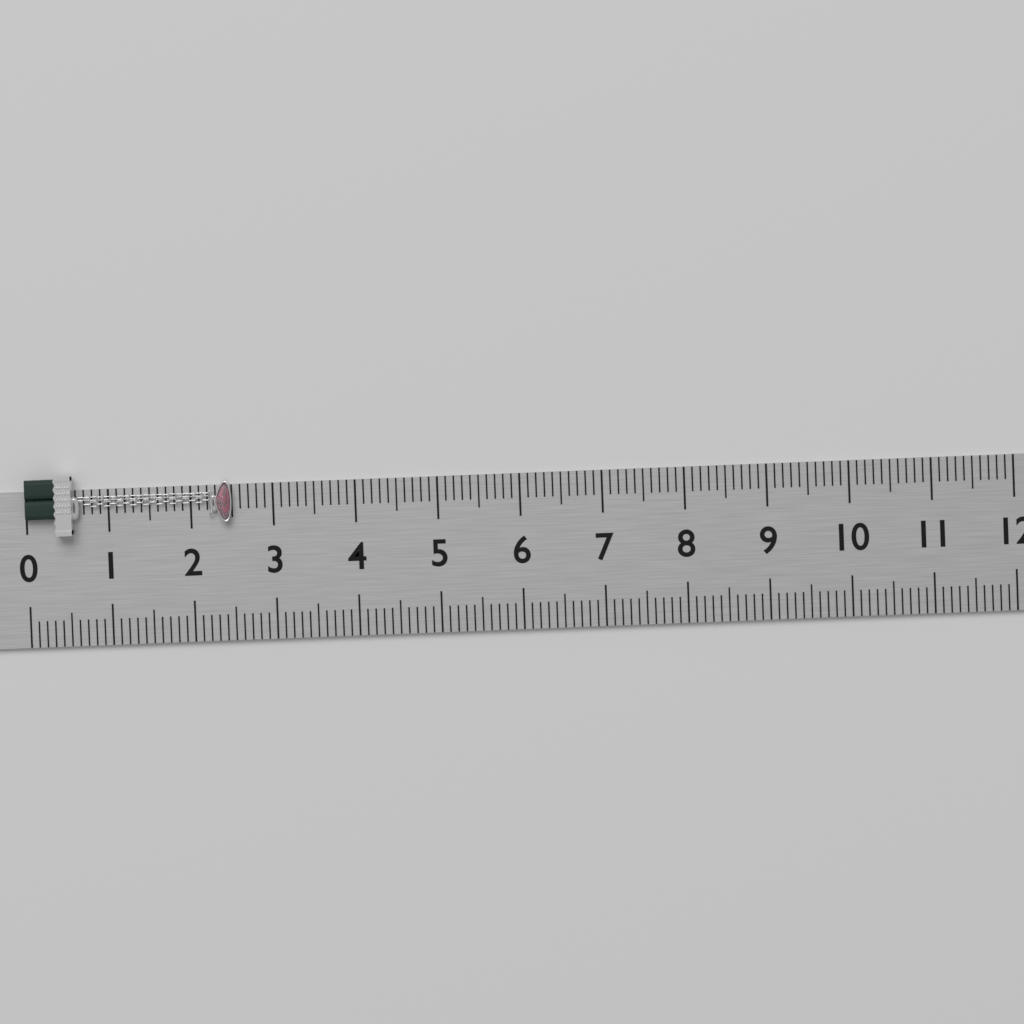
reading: 2.5 (no unit)
